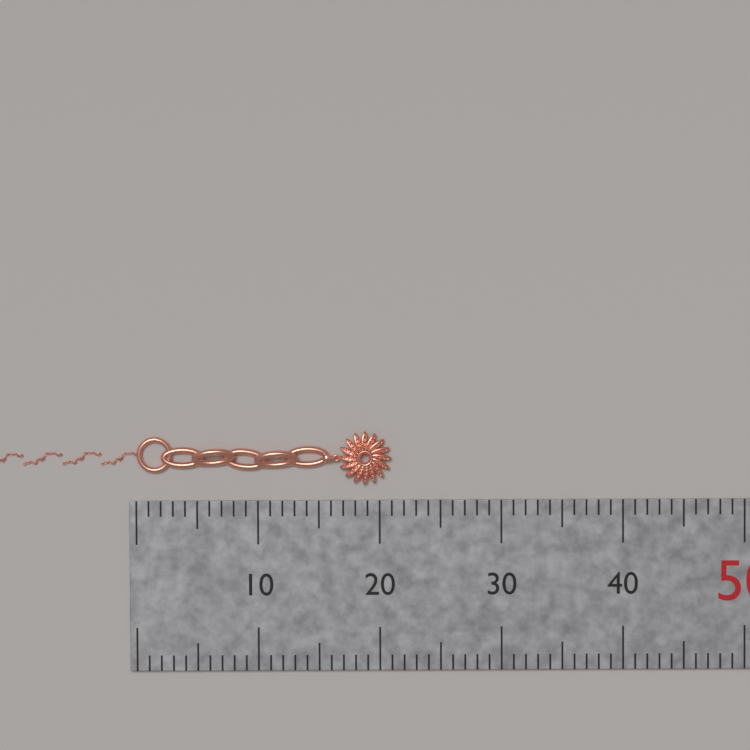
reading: 21 mm
